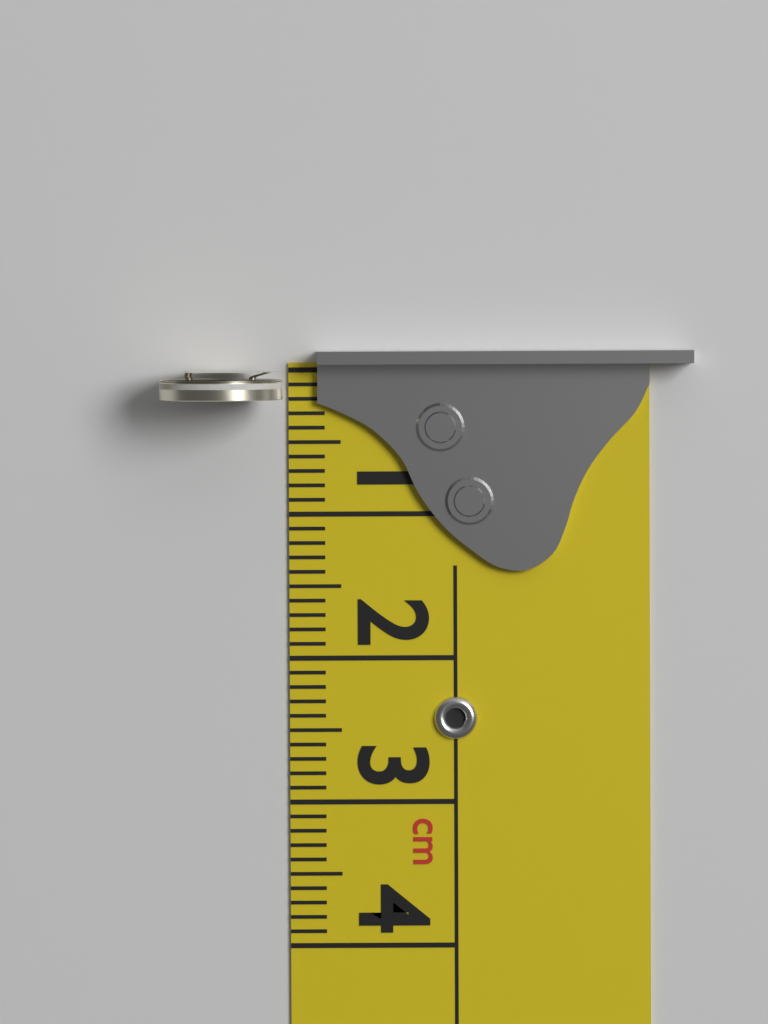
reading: 0.2 cm
